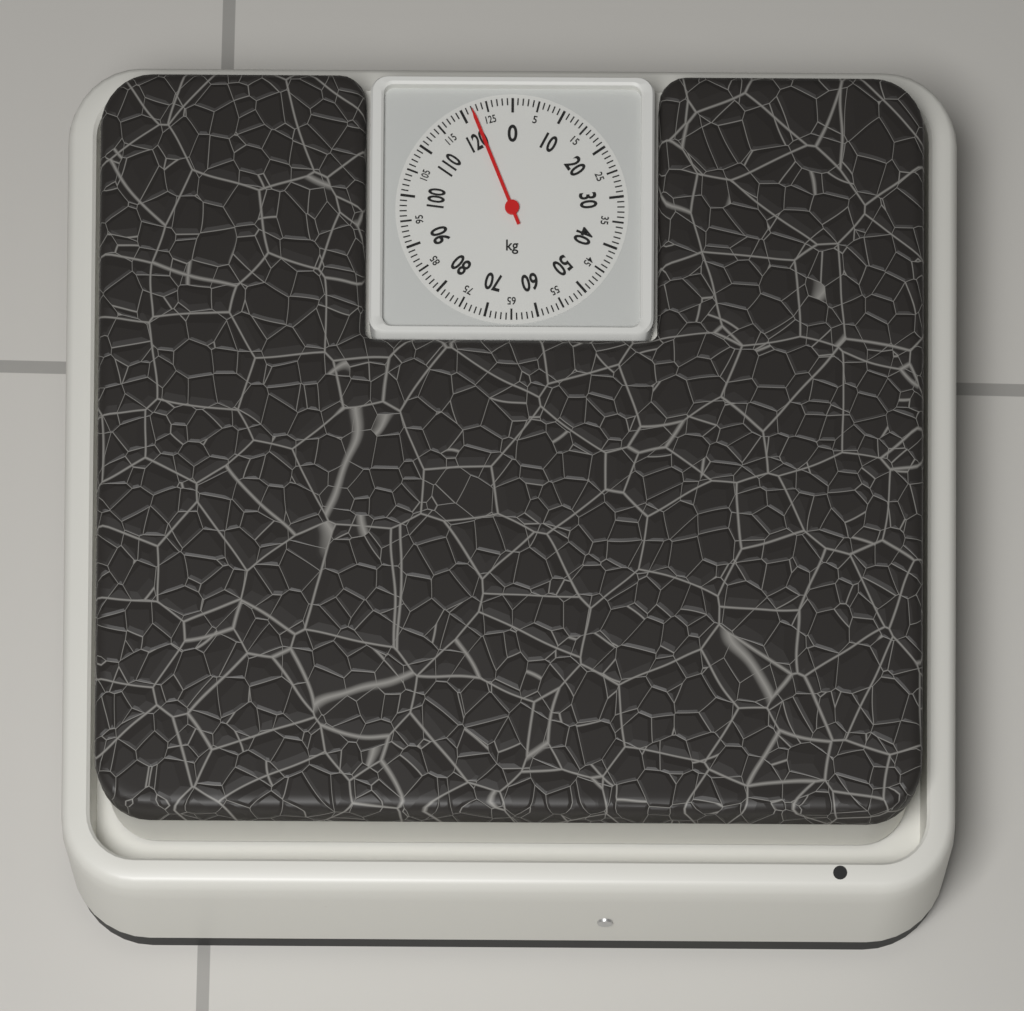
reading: 122 kg
